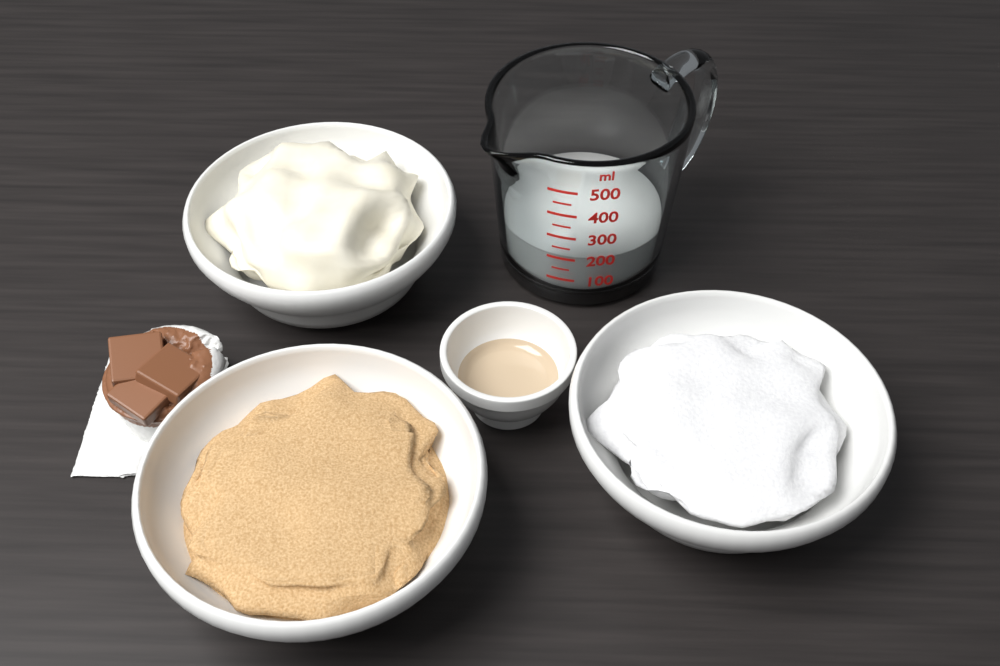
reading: 200 ml
